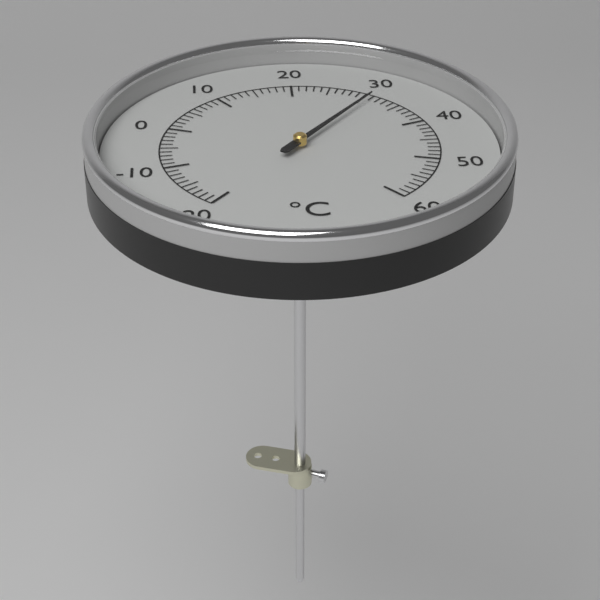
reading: 31 °C
